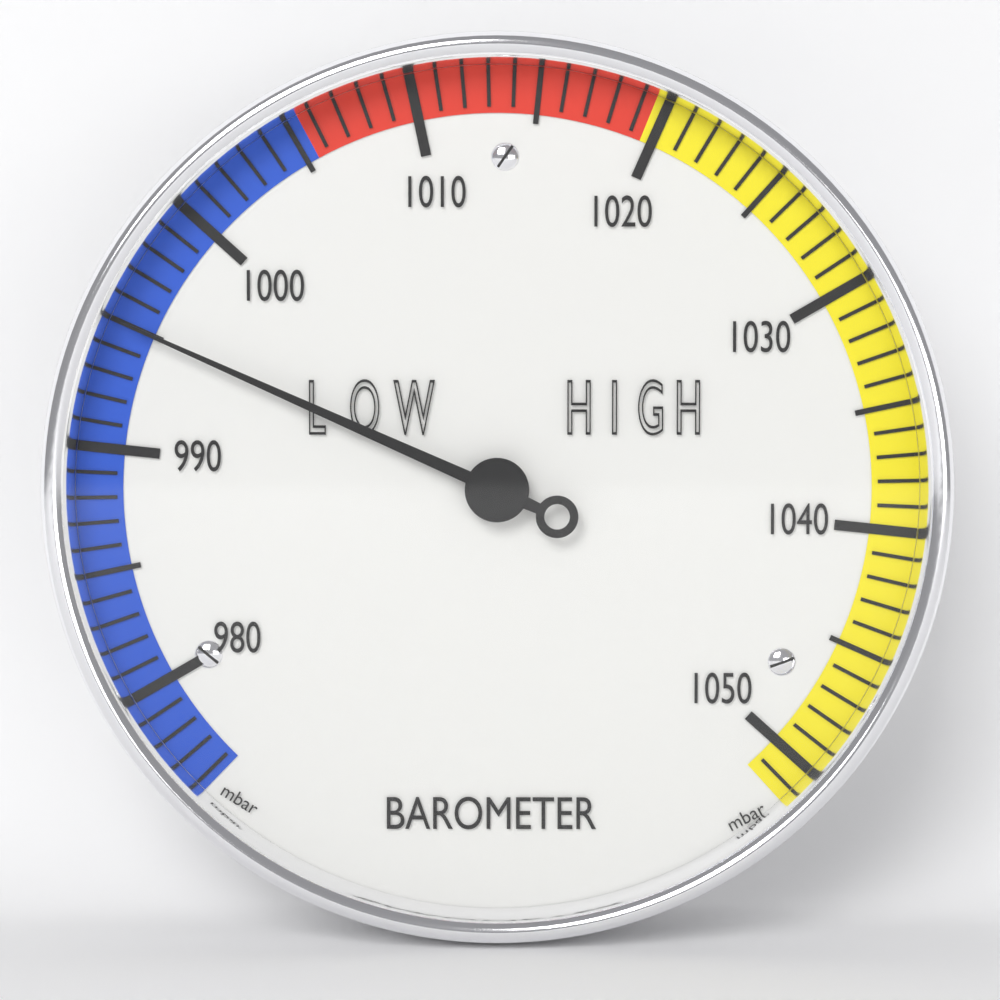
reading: 995 mbar
